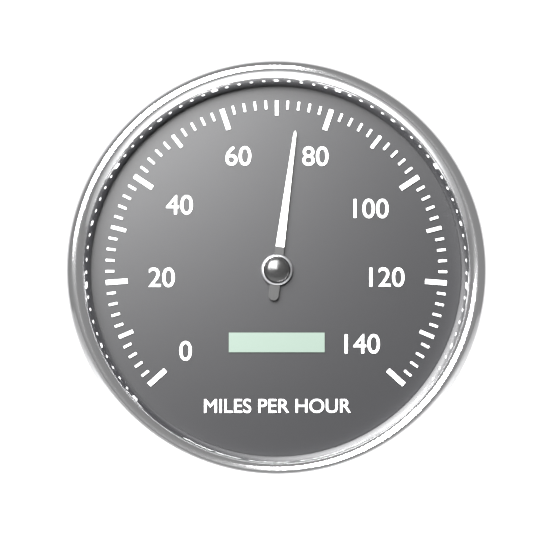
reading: 74 mph
